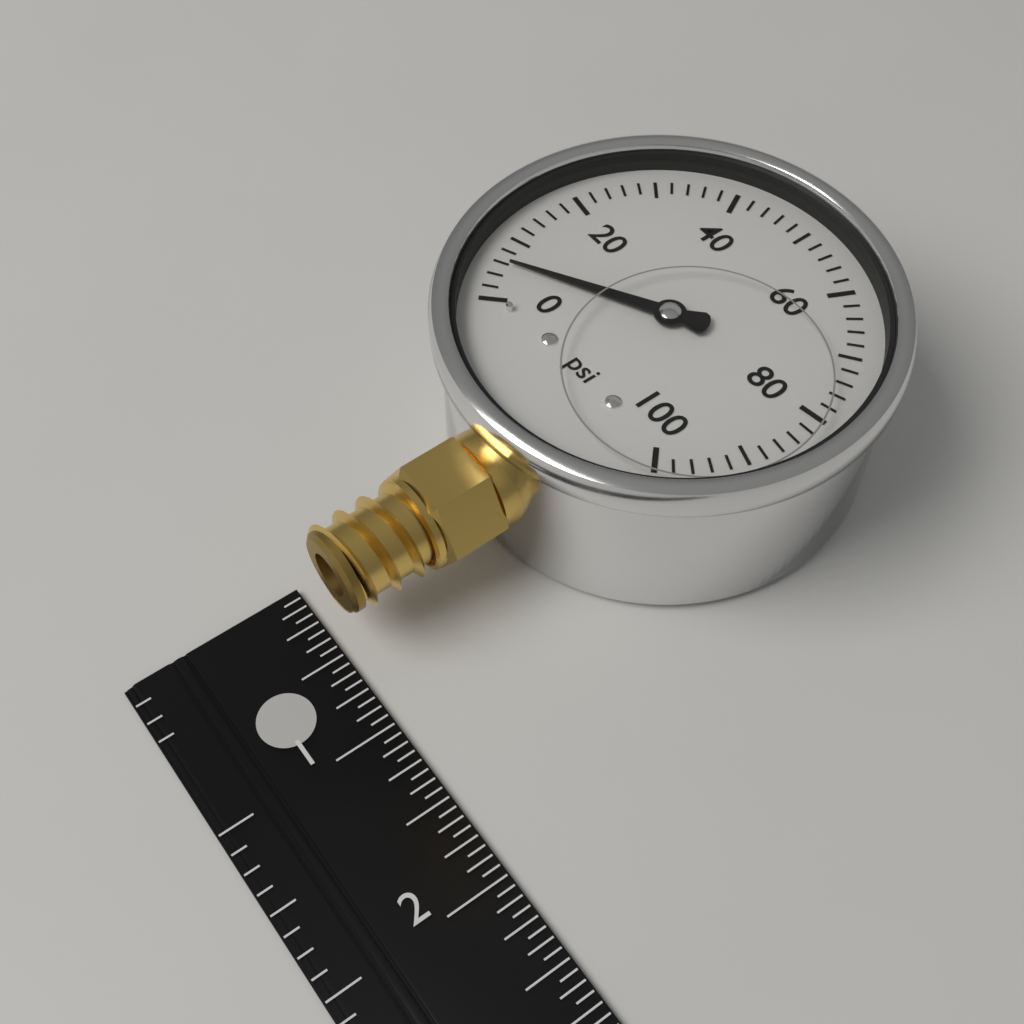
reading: 6 psi
